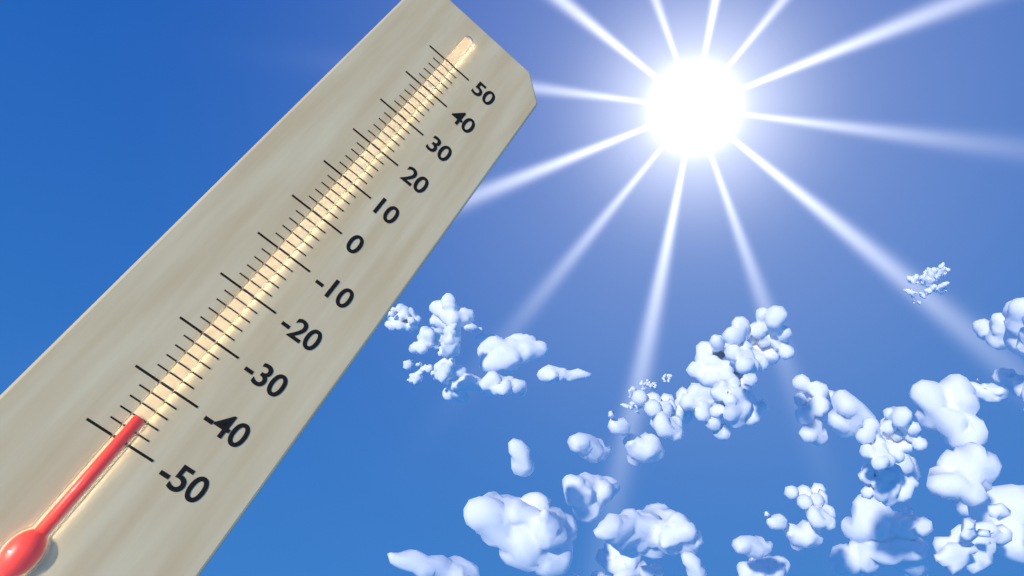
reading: -46 (no unit)
